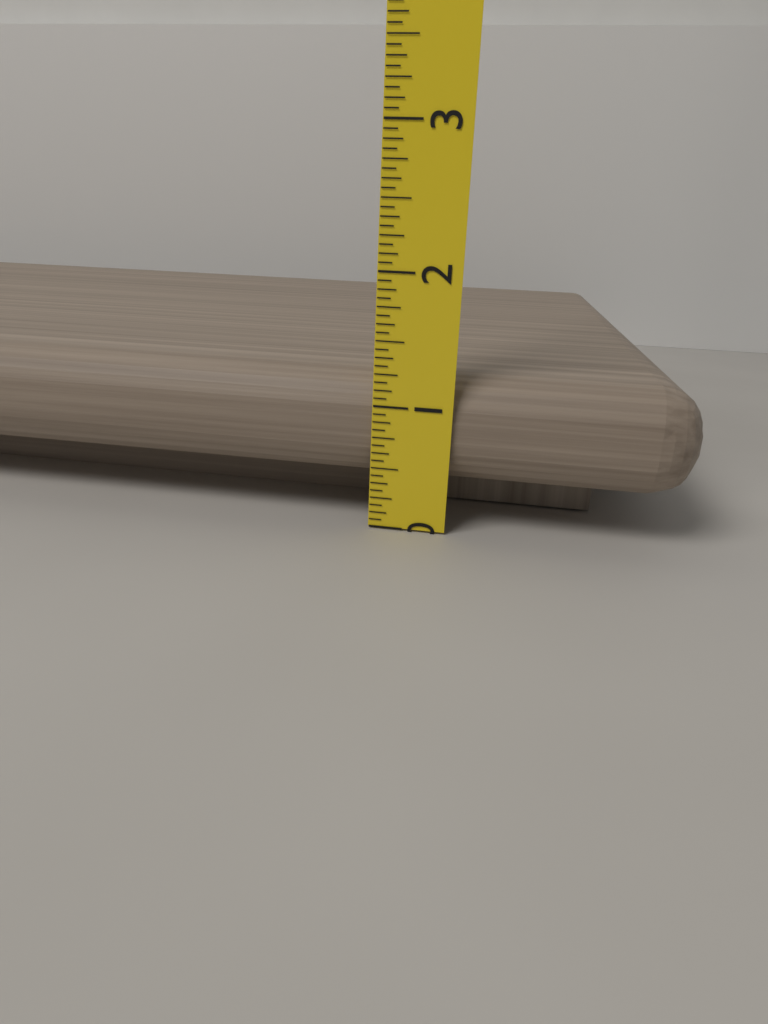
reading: 1.2500 (no unit)
